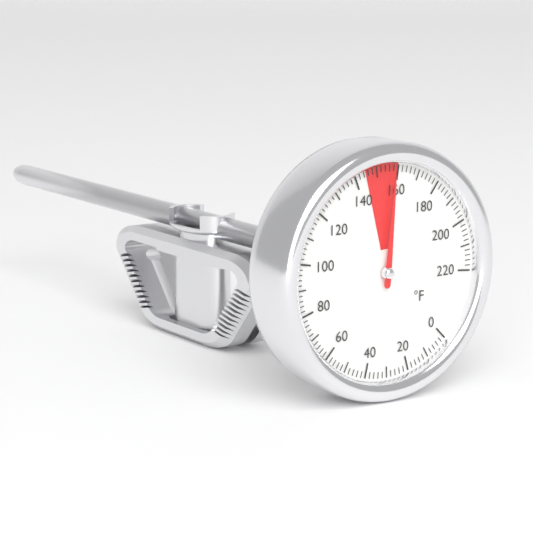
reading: 158 °F
